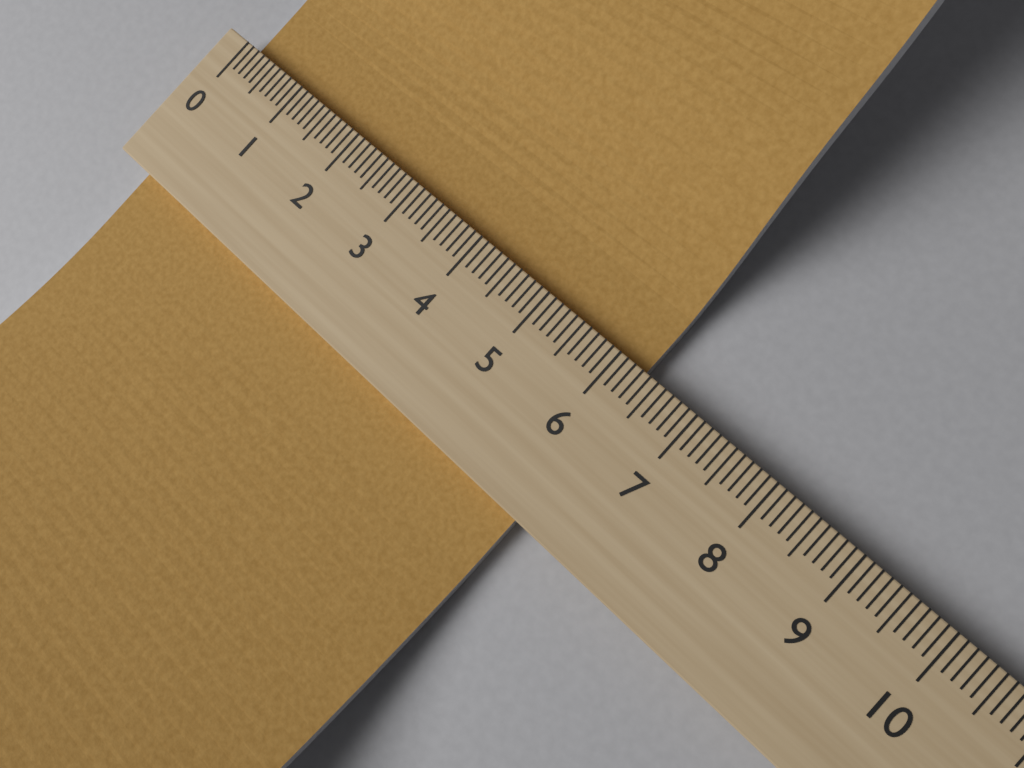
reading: 6.3 (no unit)
